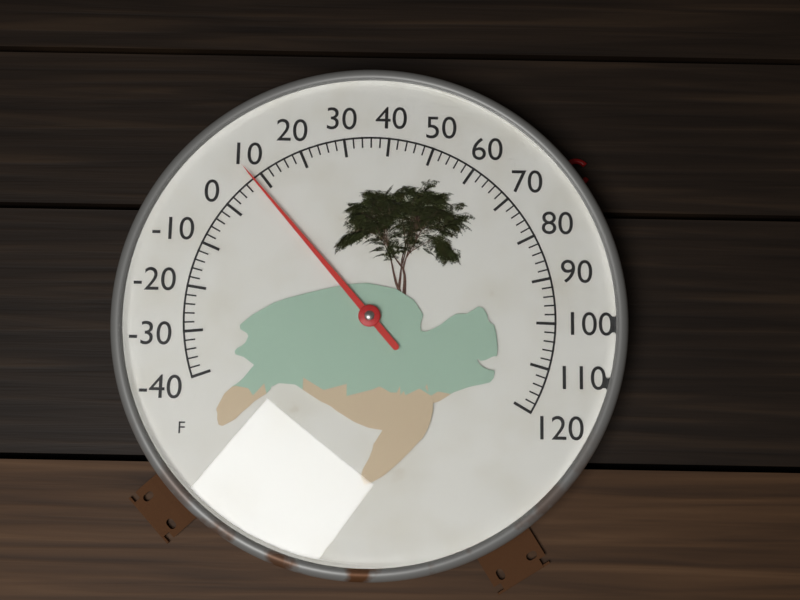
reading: 8 °F
